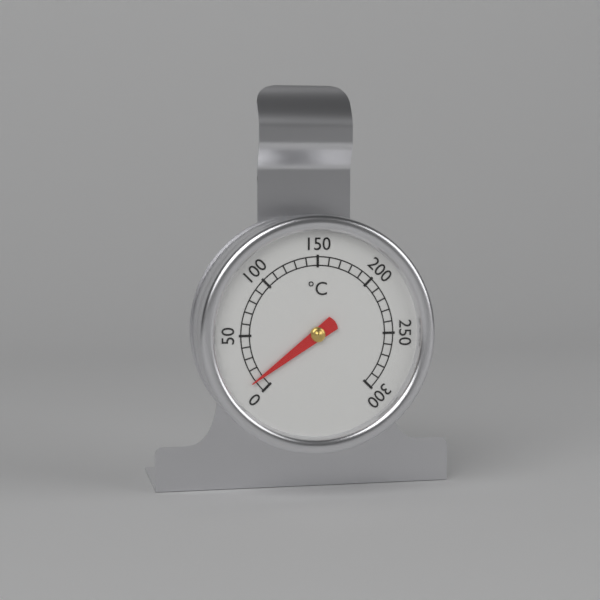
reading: 10 °C
